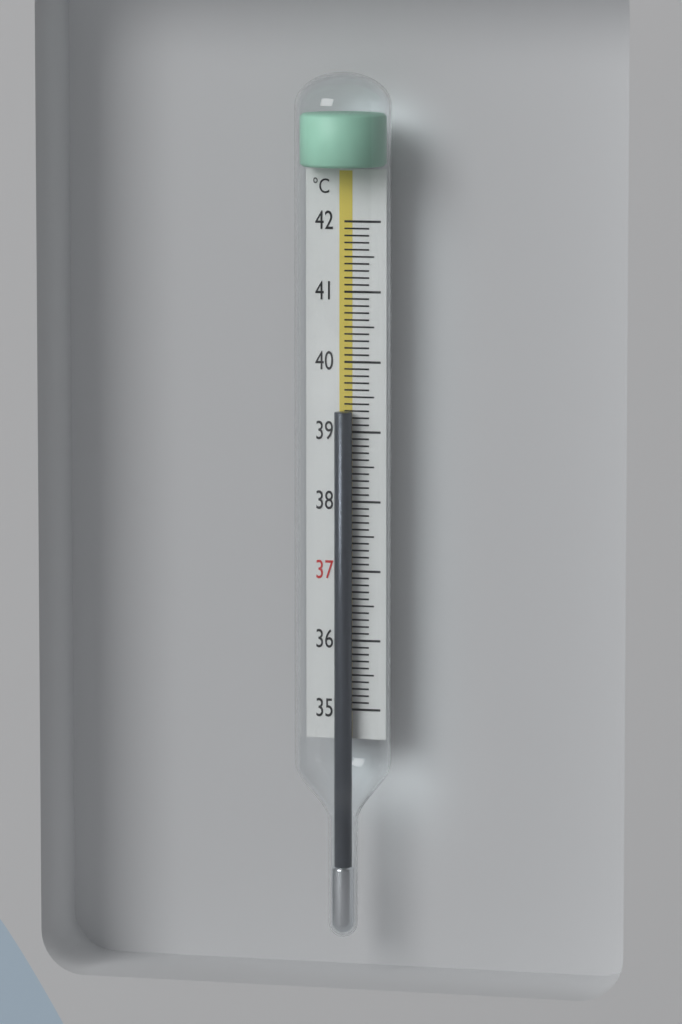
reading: 39.3 °C
